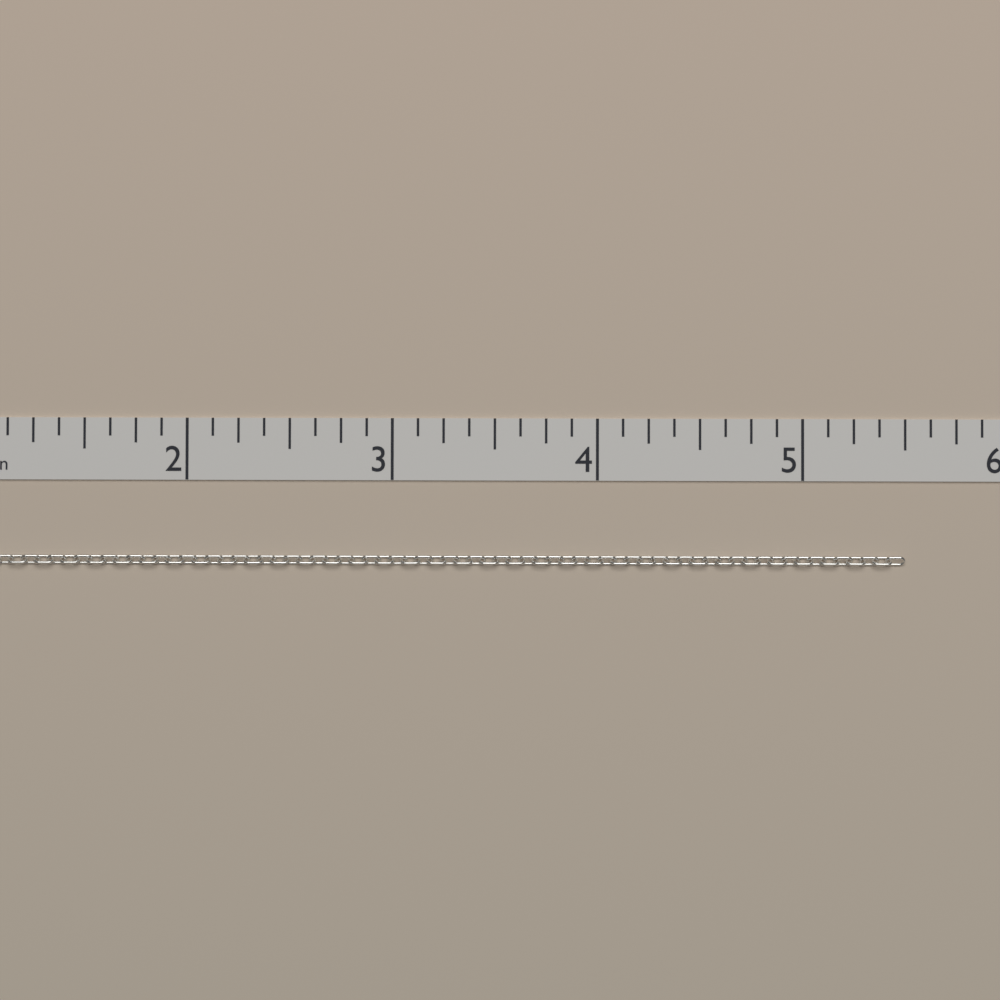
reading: 5.500 in
